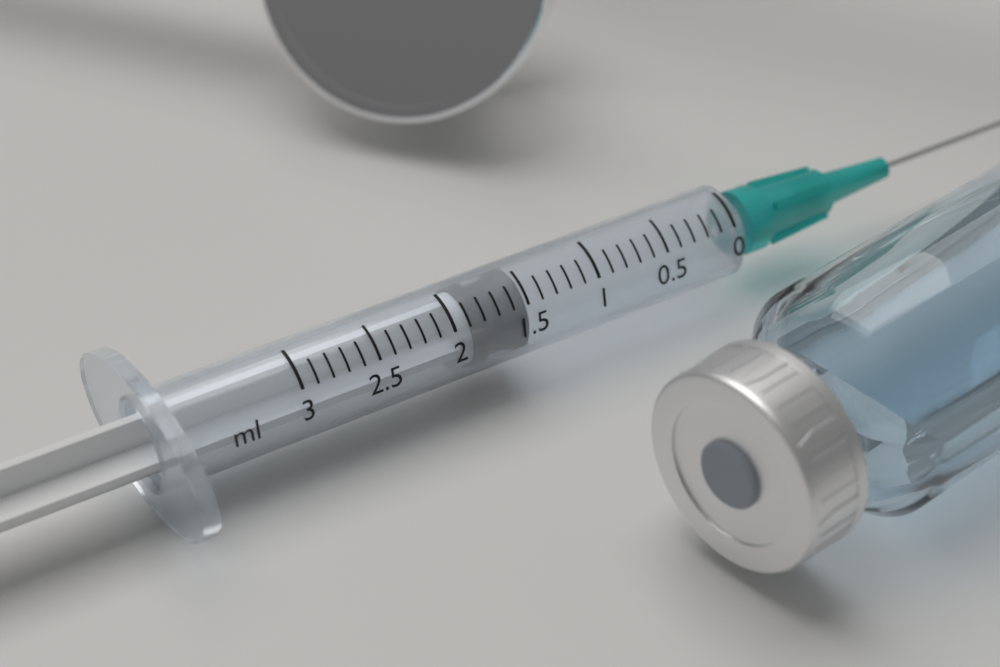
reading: 1.5 ml
